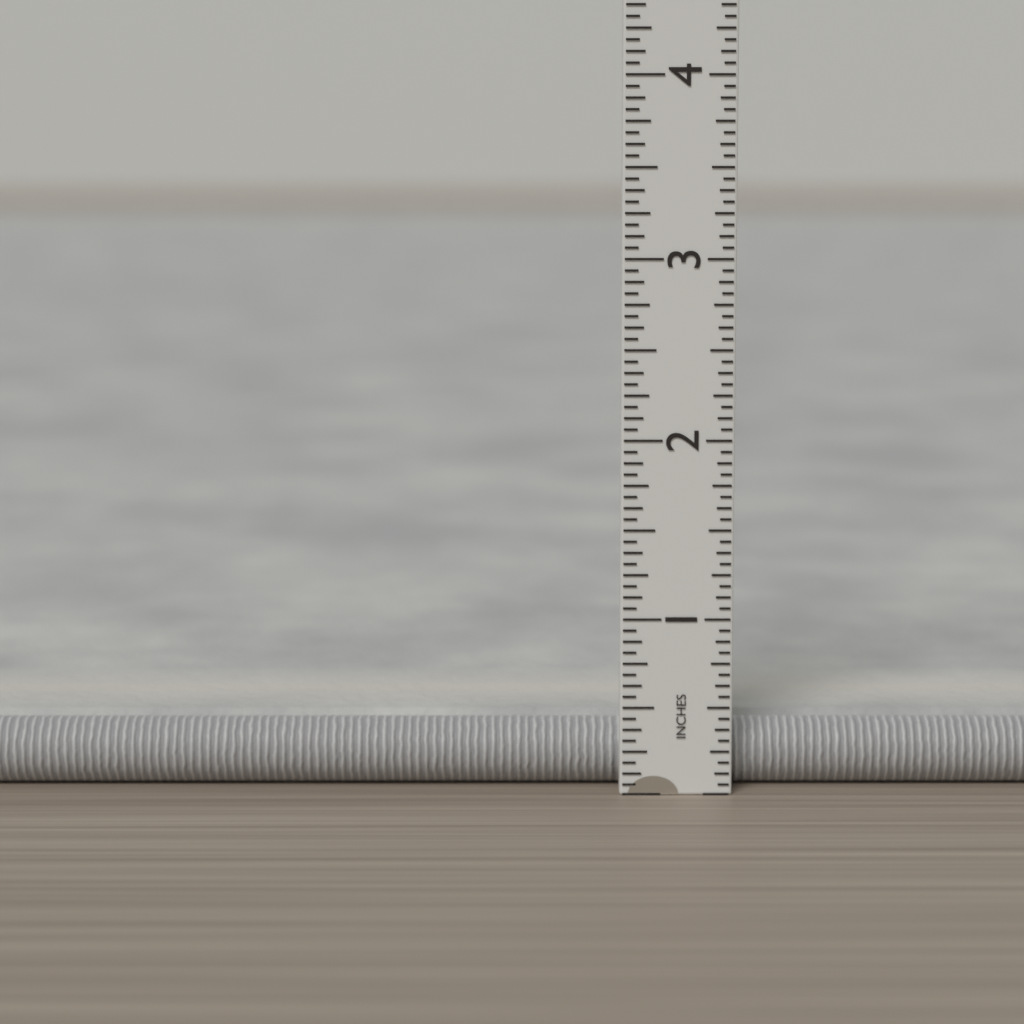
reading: 0.3750 in
